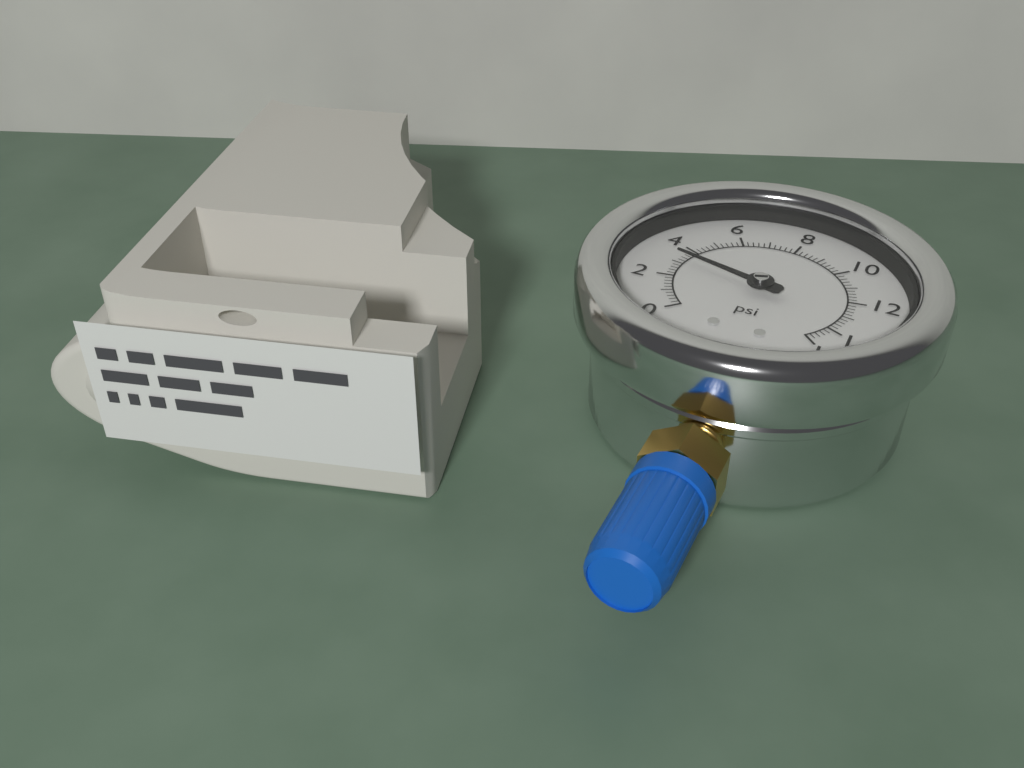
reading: 3.4 psi
